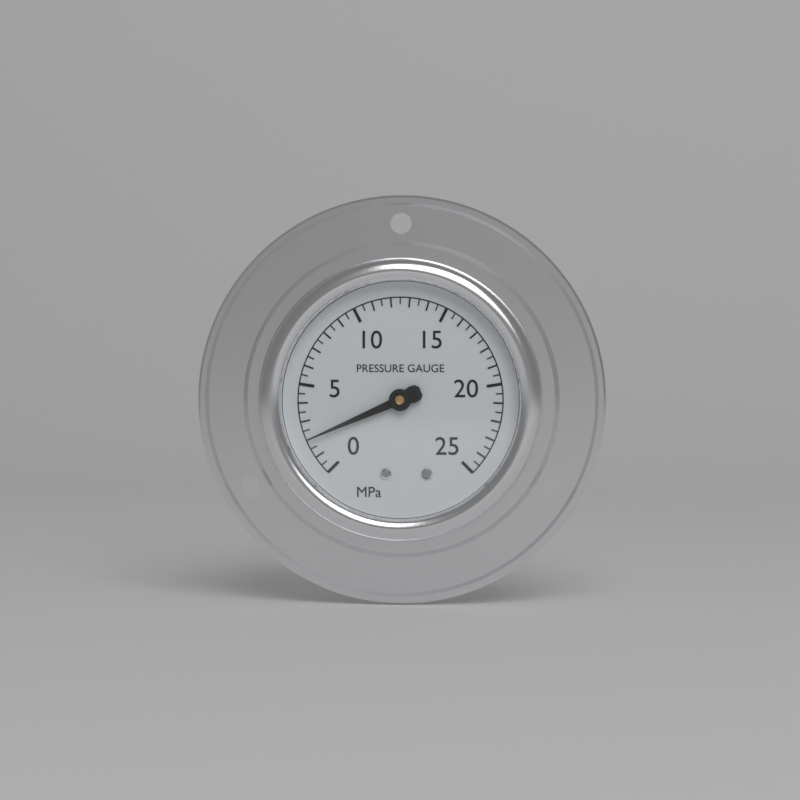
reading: 2.0 MPa
